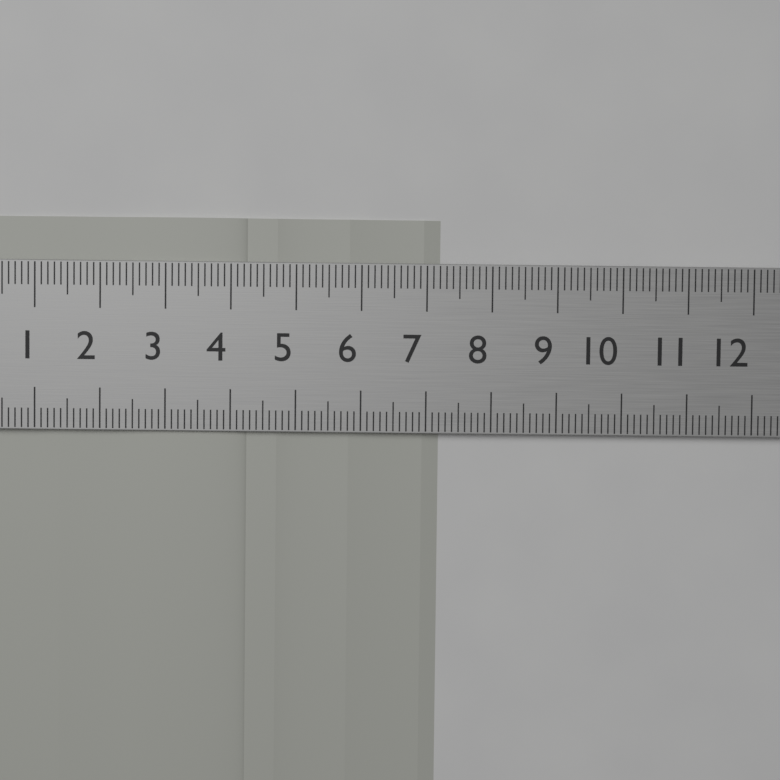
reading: 7.2 cm
